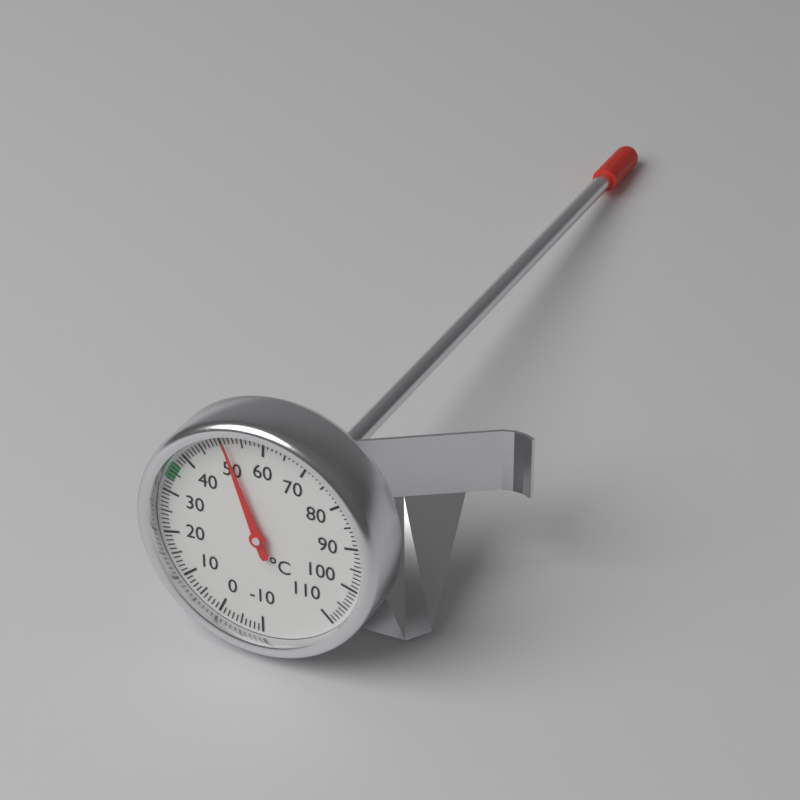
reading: 51 °C
